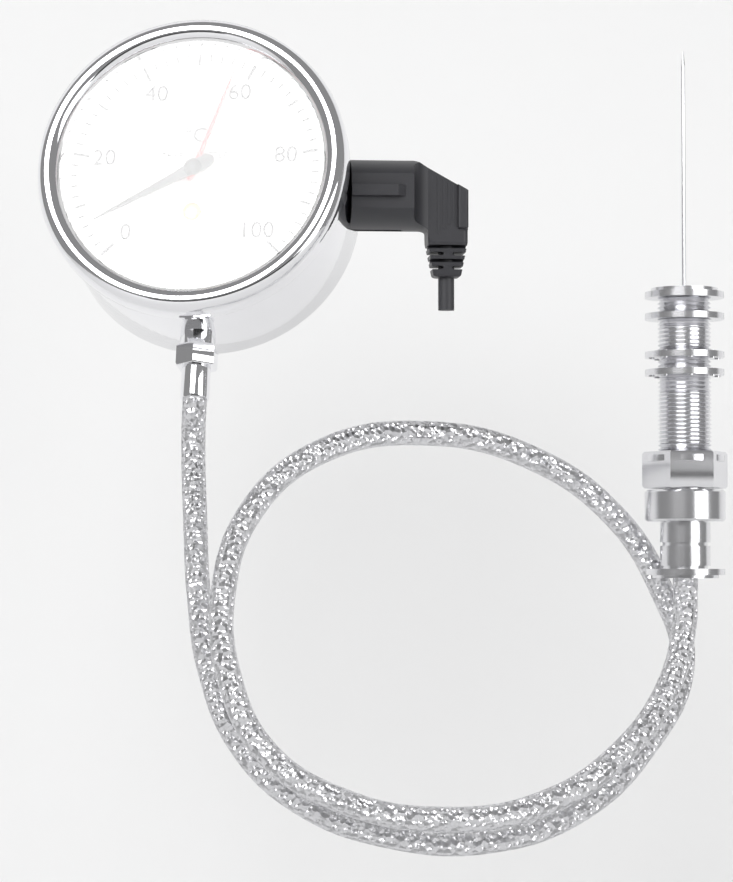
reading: 6 °C
